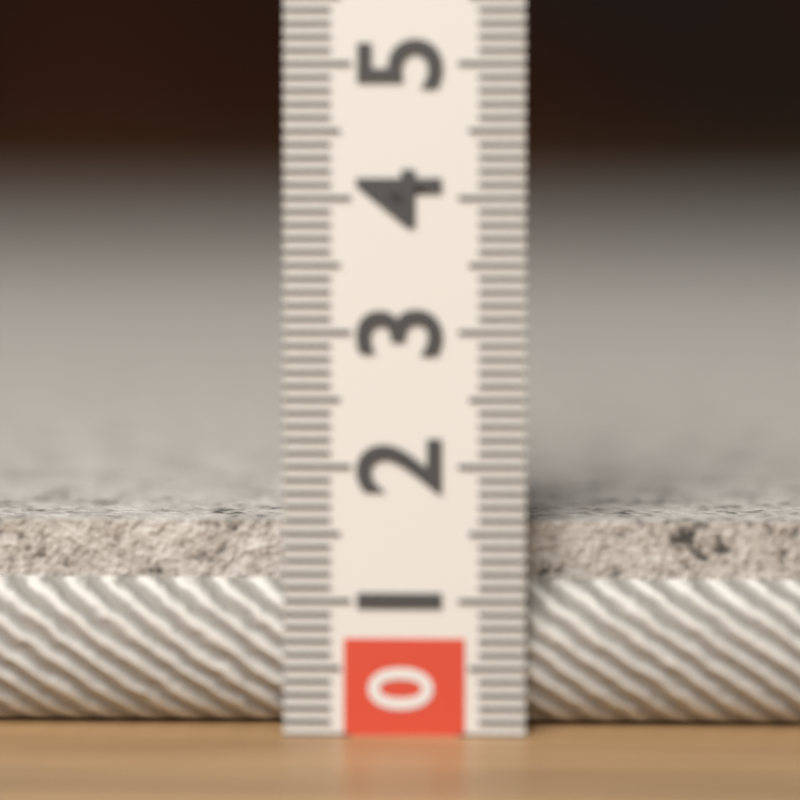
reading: 1.6 (no unit)
